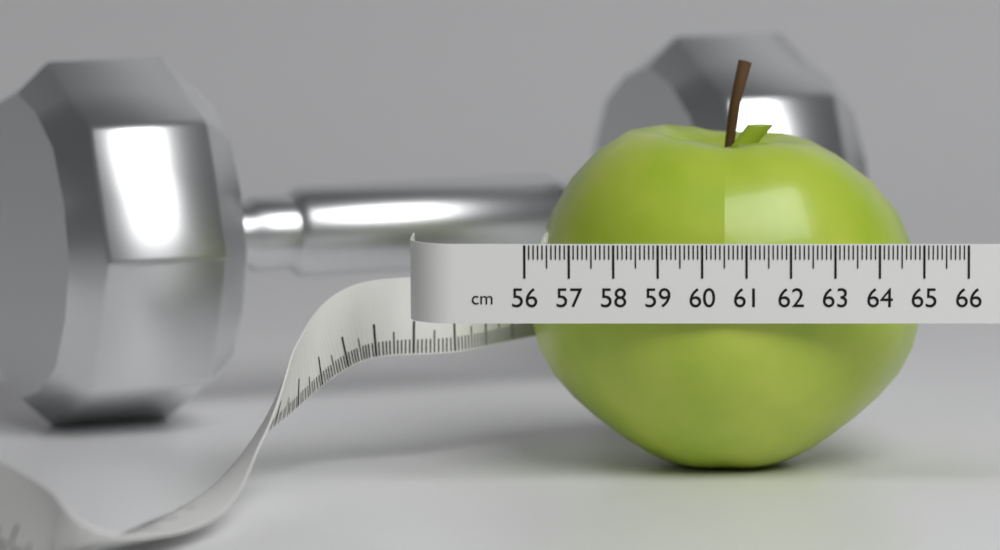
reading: 65.0 cm
